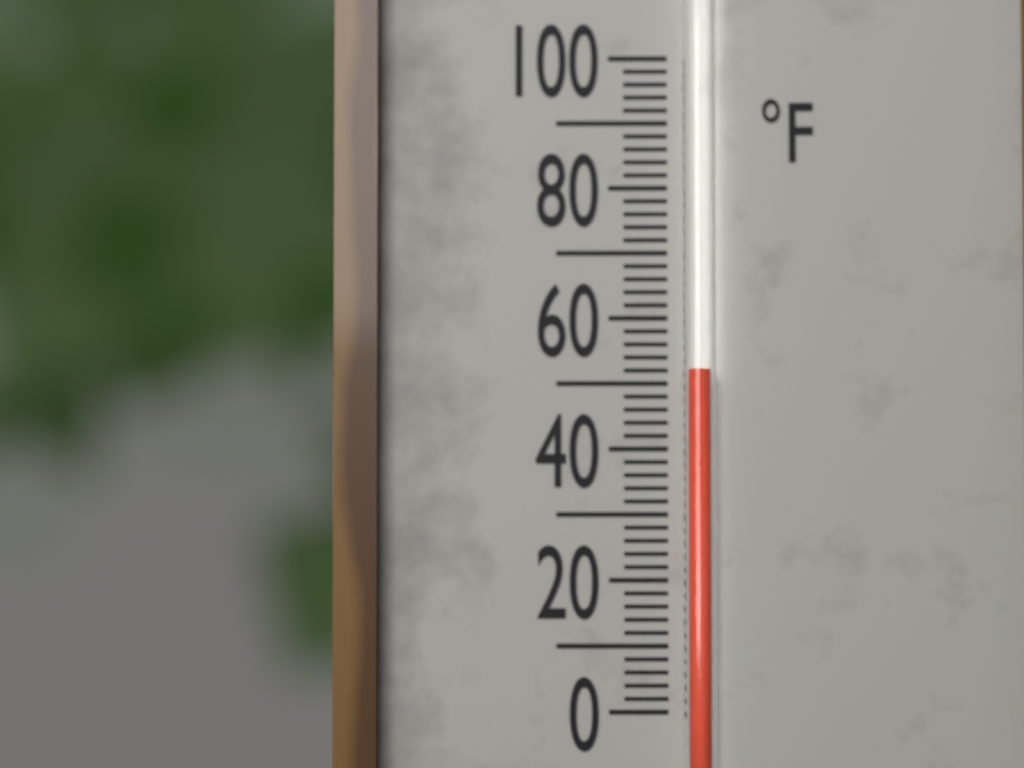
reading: 52 °F
